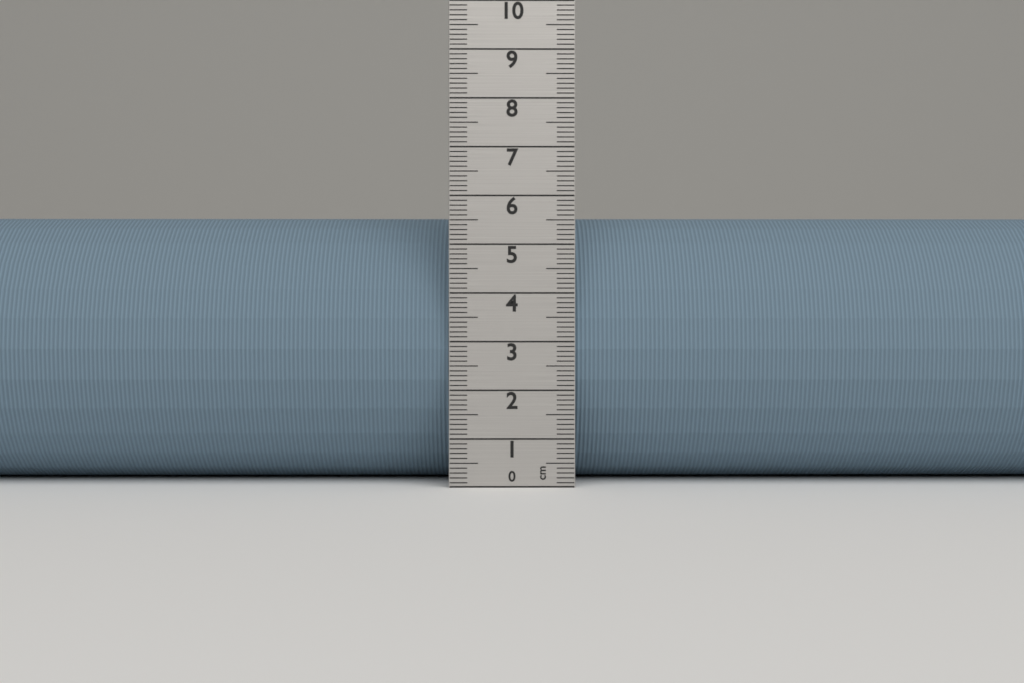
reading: 5.7 cm
